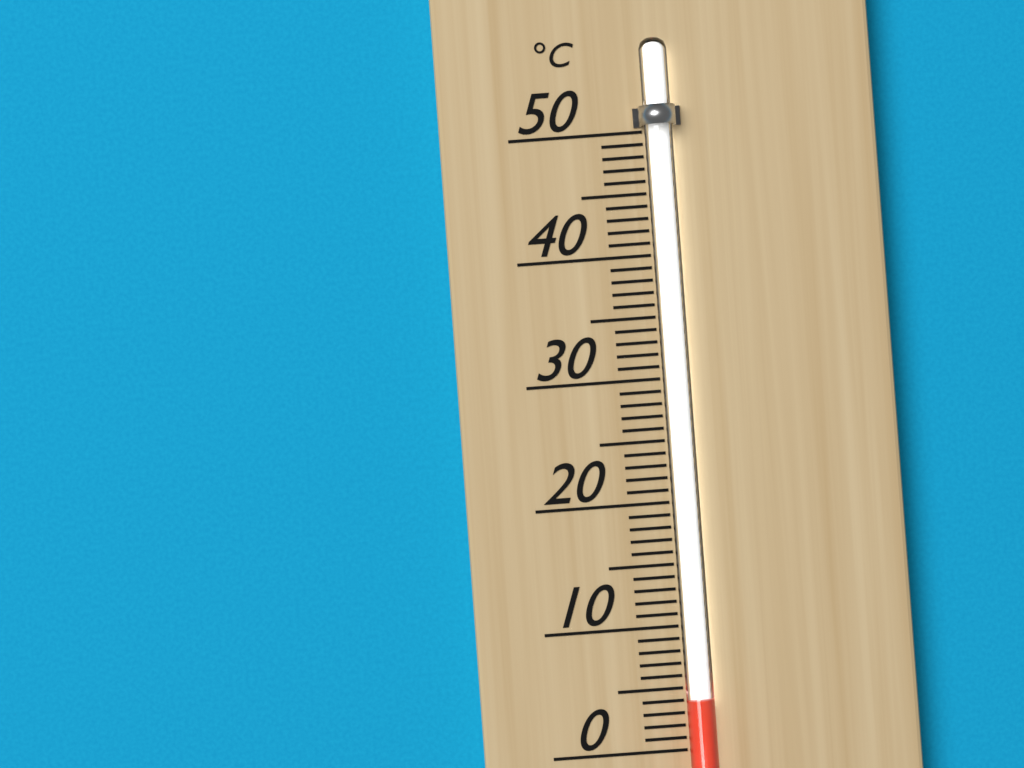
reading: 4 °C
